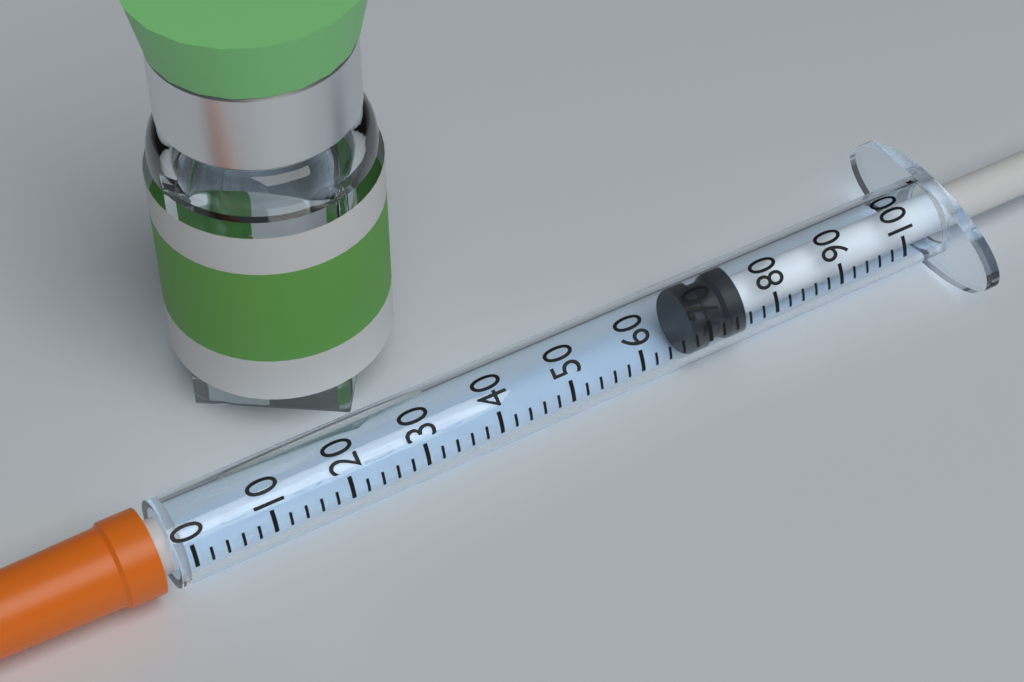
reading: 68 (no unit)
